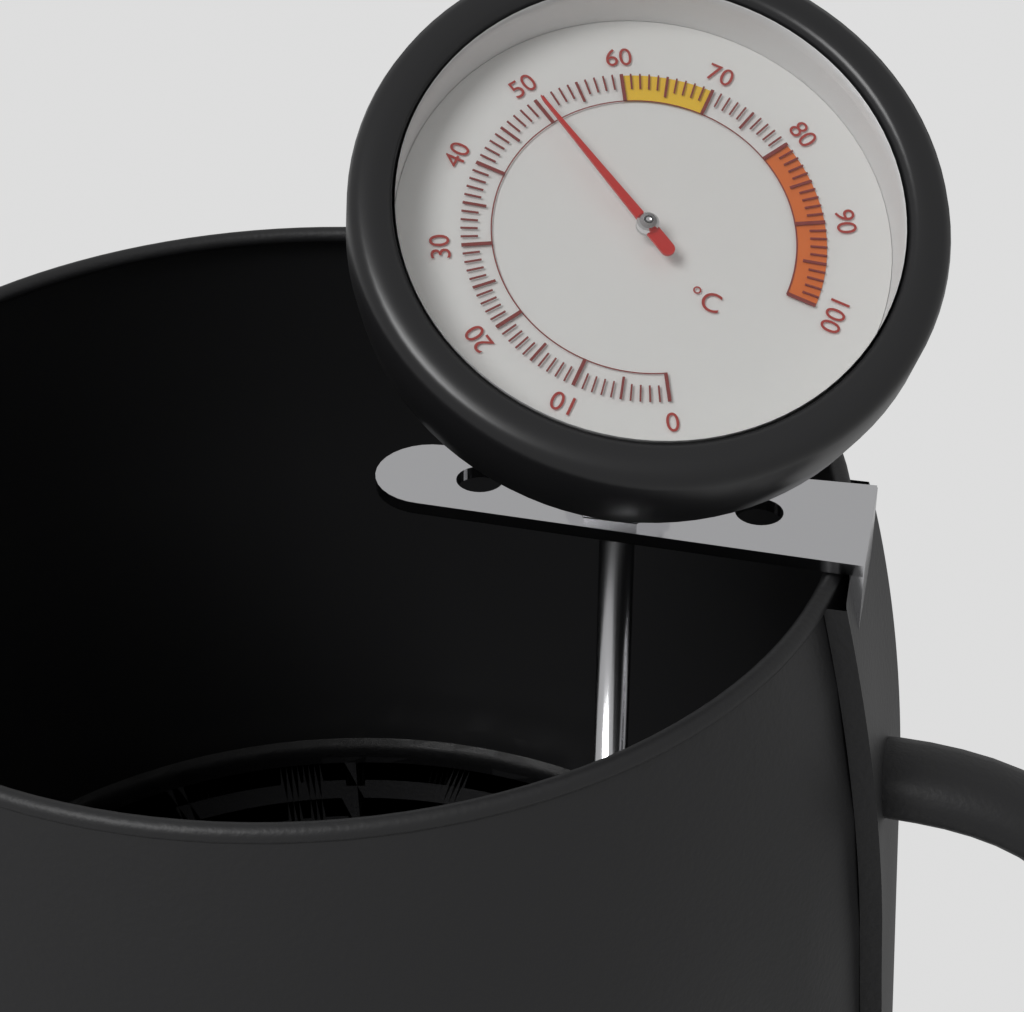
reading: 50 °C
